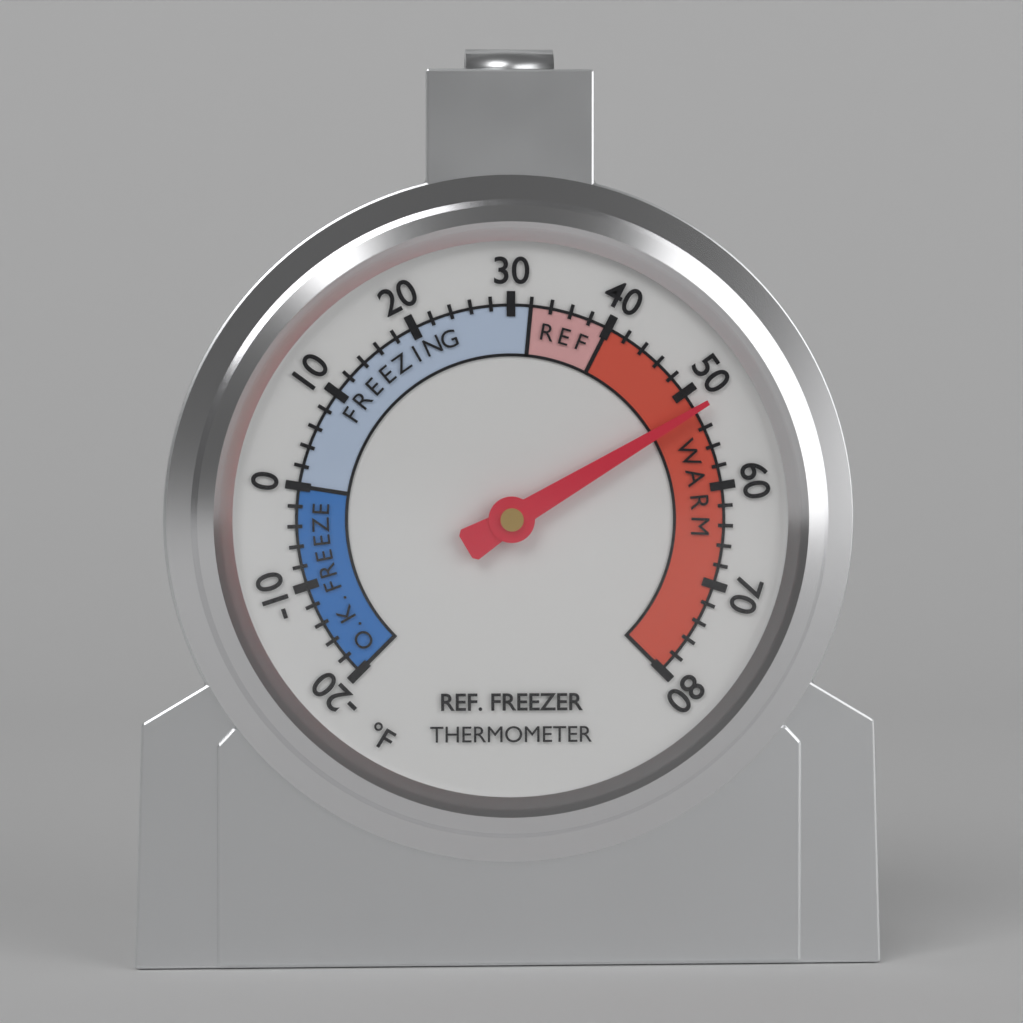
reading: 52 °F
